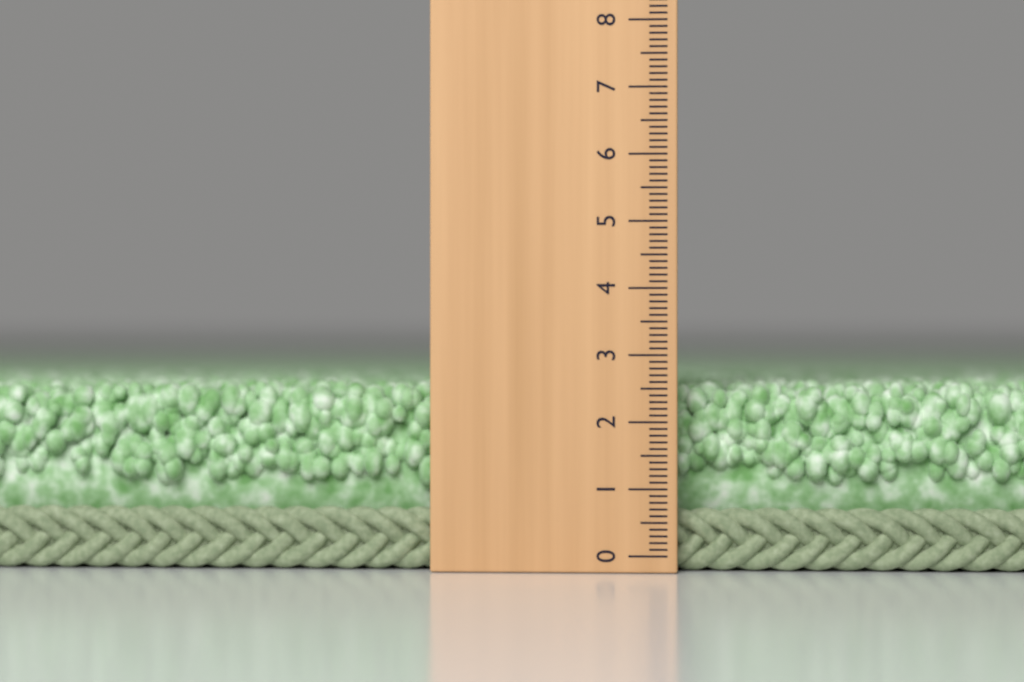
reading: 2.6 (no unit)
